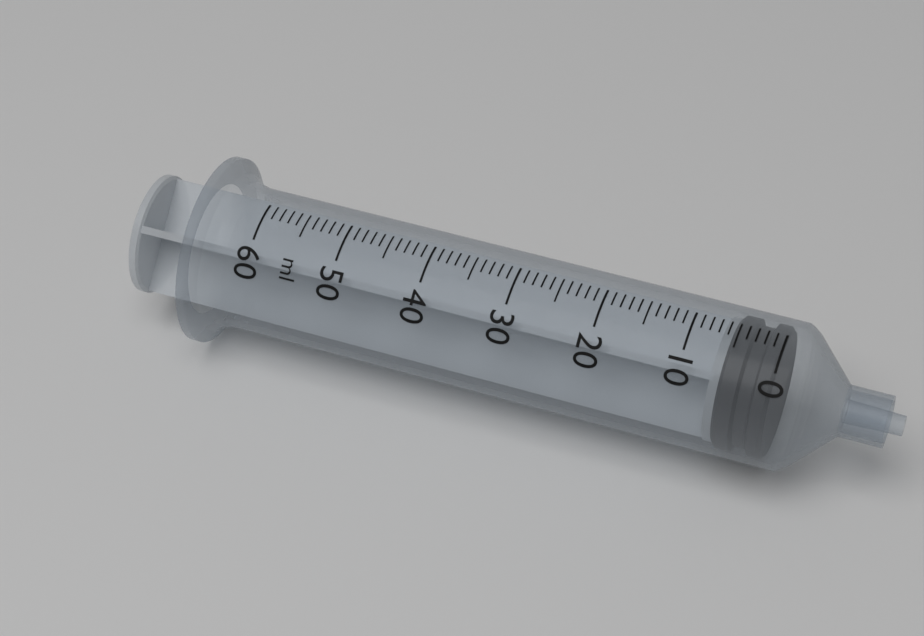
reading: 0 ml
